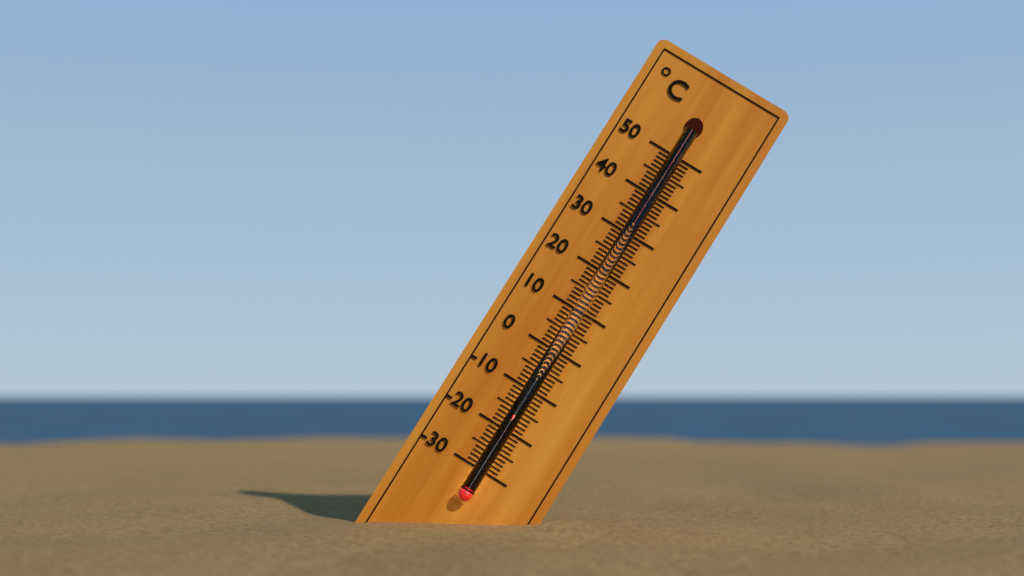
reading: -16 °C
